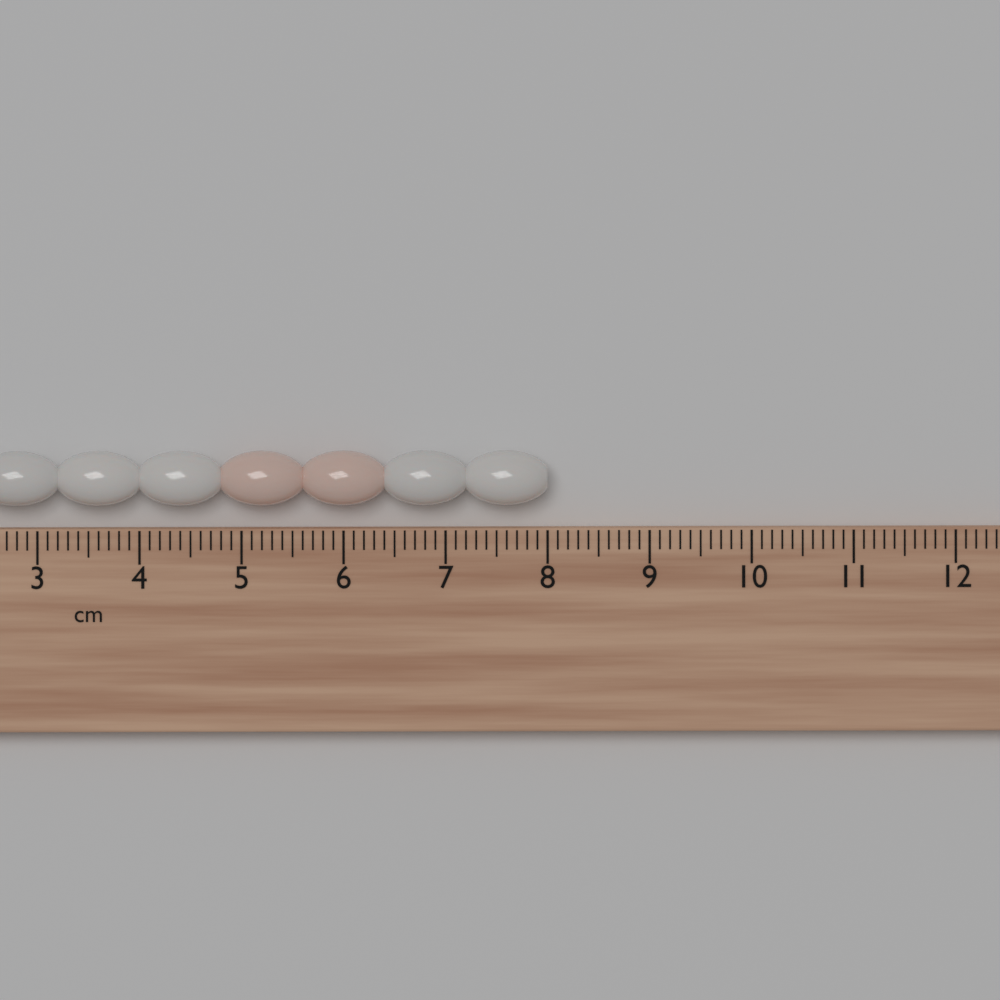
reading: 8.0 cm
